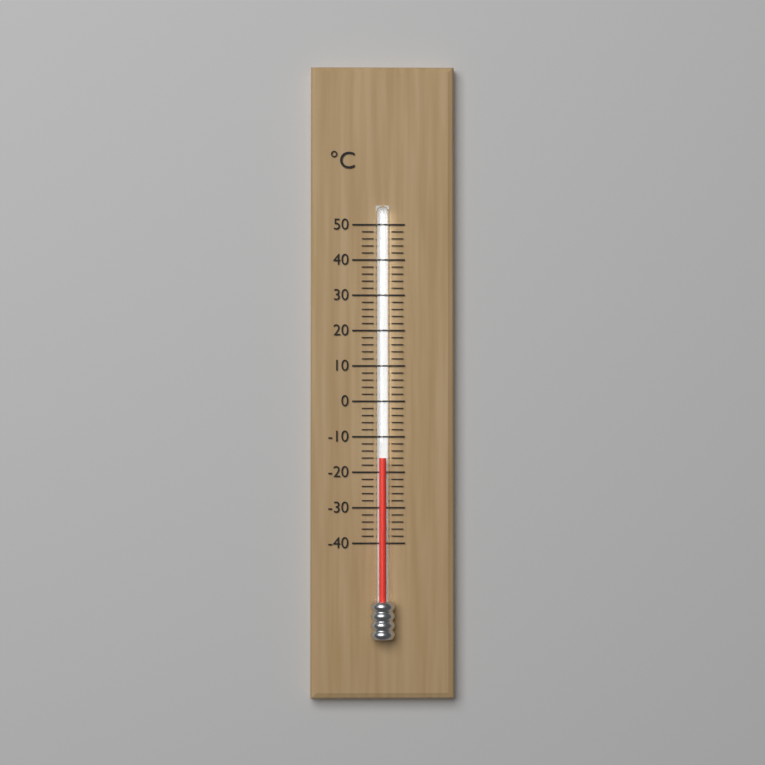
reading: -16 °C
